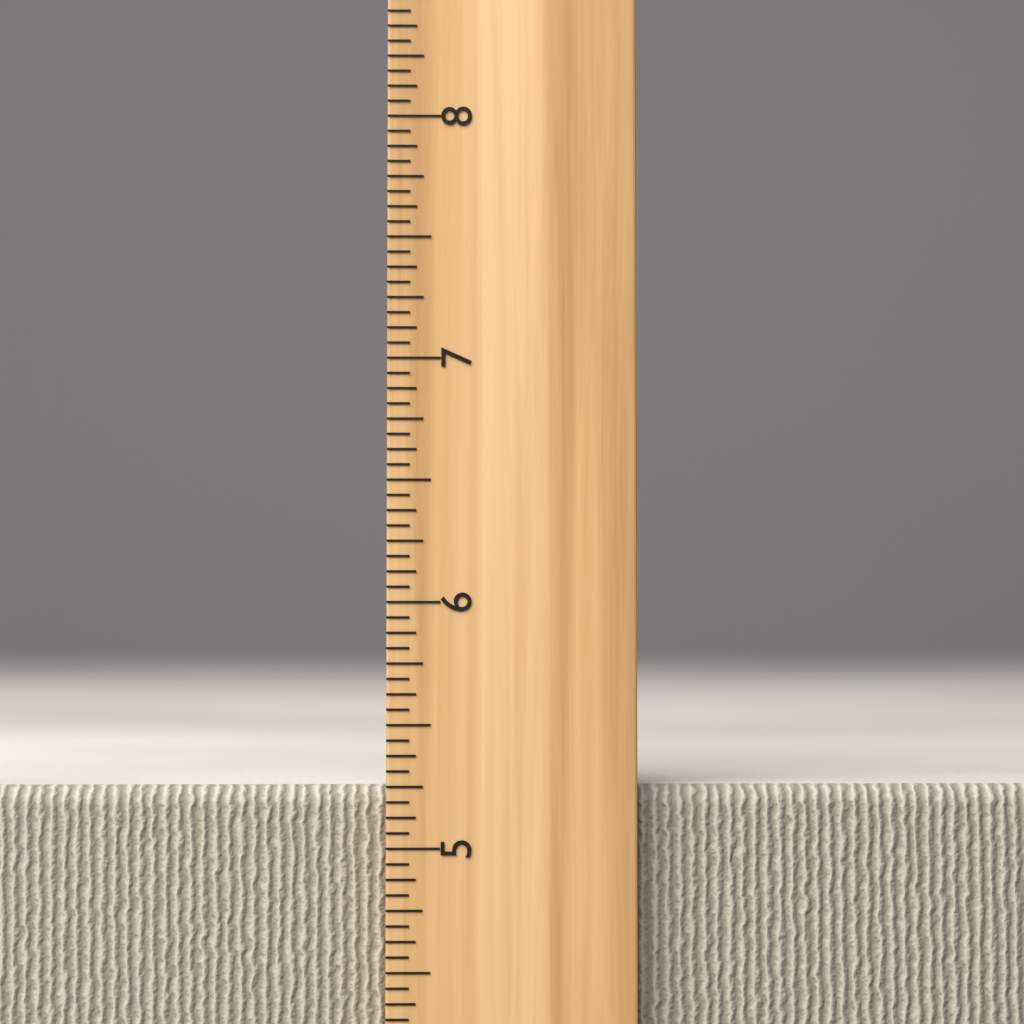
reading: 5.2500 inch
